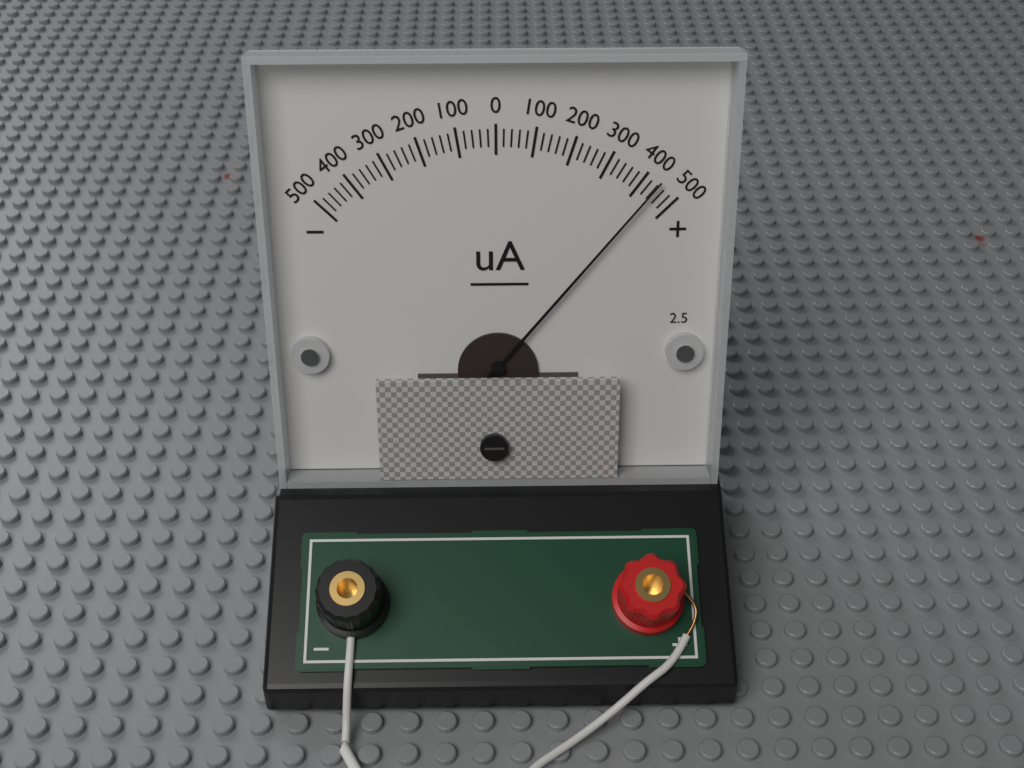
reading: 440 uA
